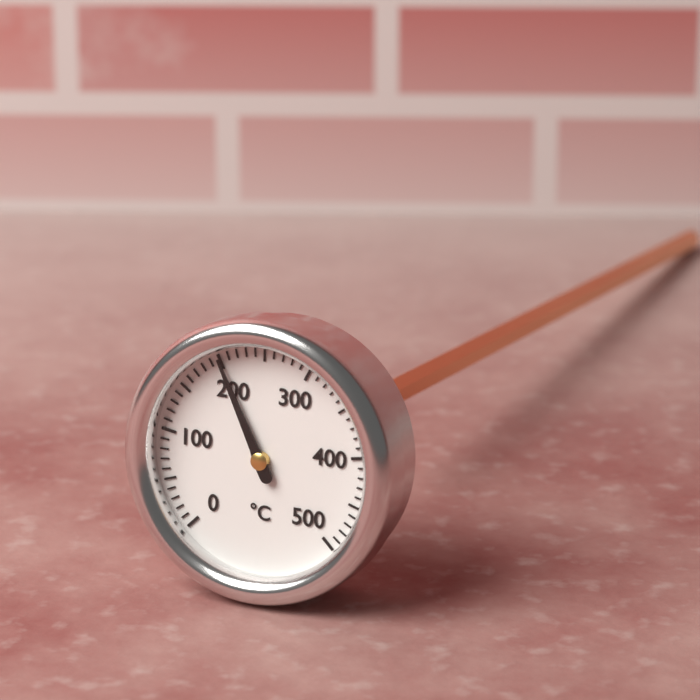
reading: 200 °C
